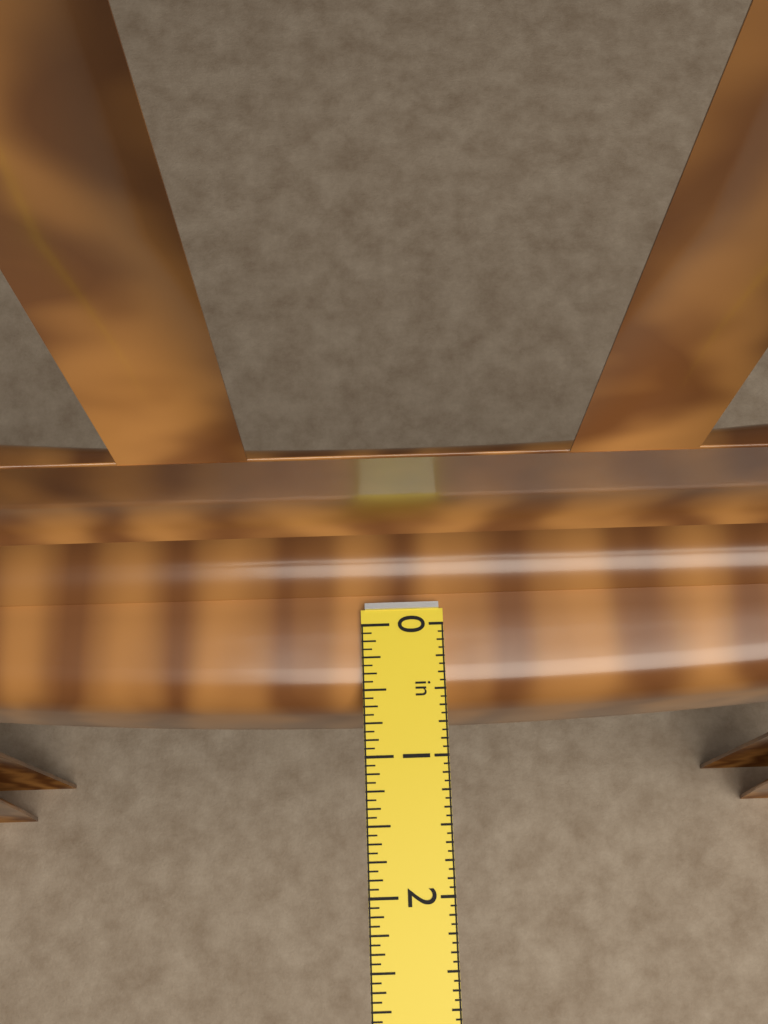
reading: 0.6250 in
